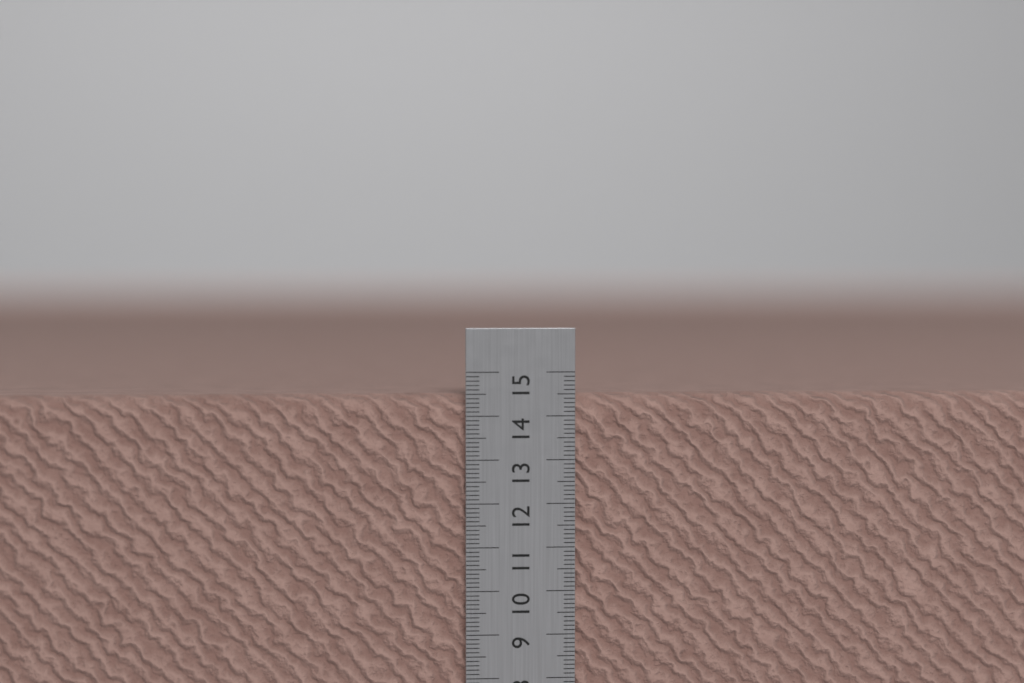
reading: 14.5 cm
